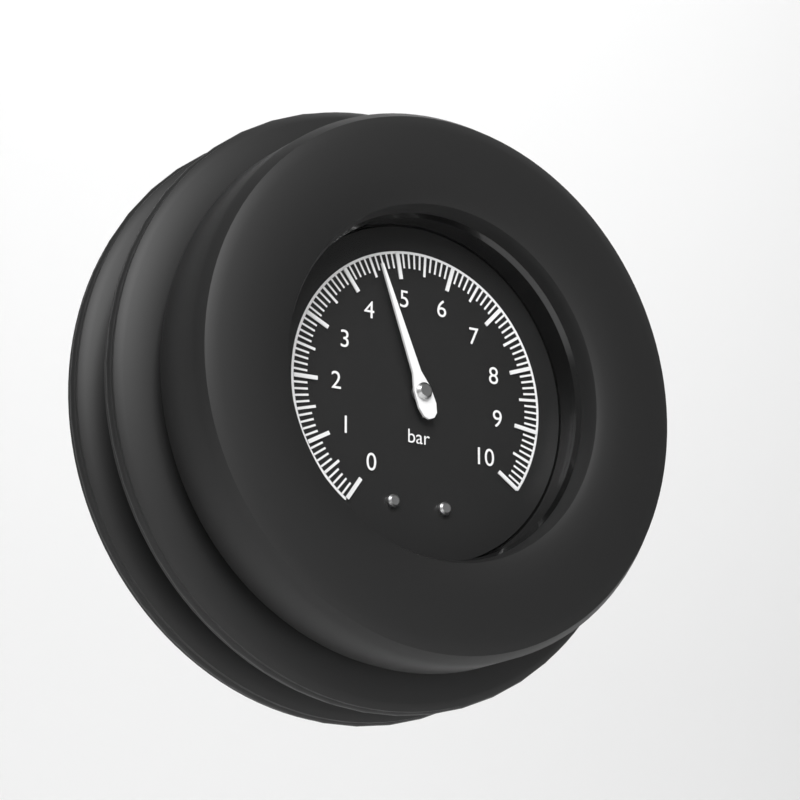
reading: 4.6 bar
